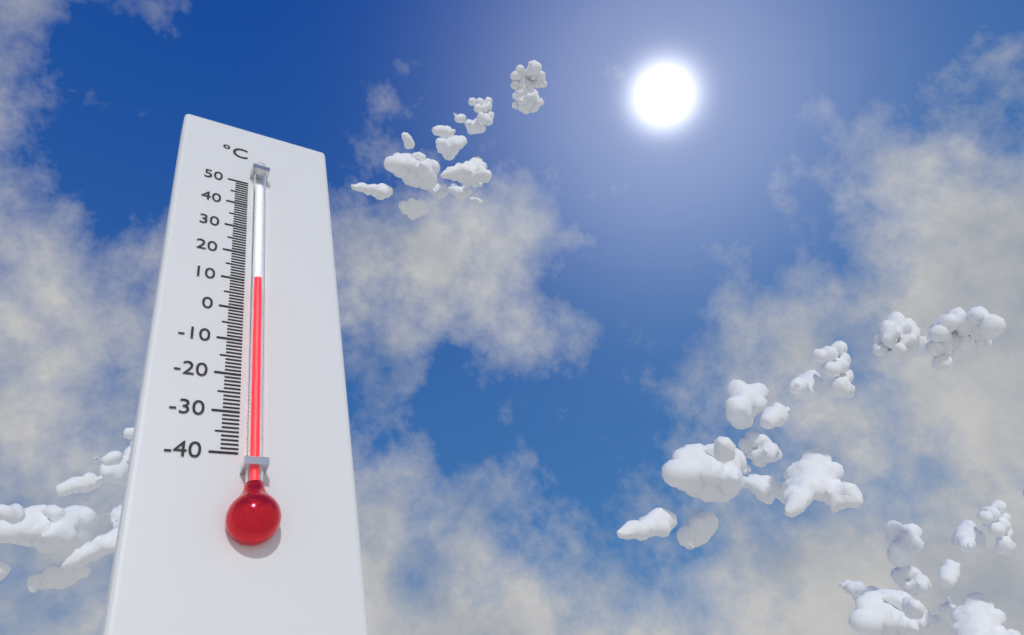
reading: 9 °C
